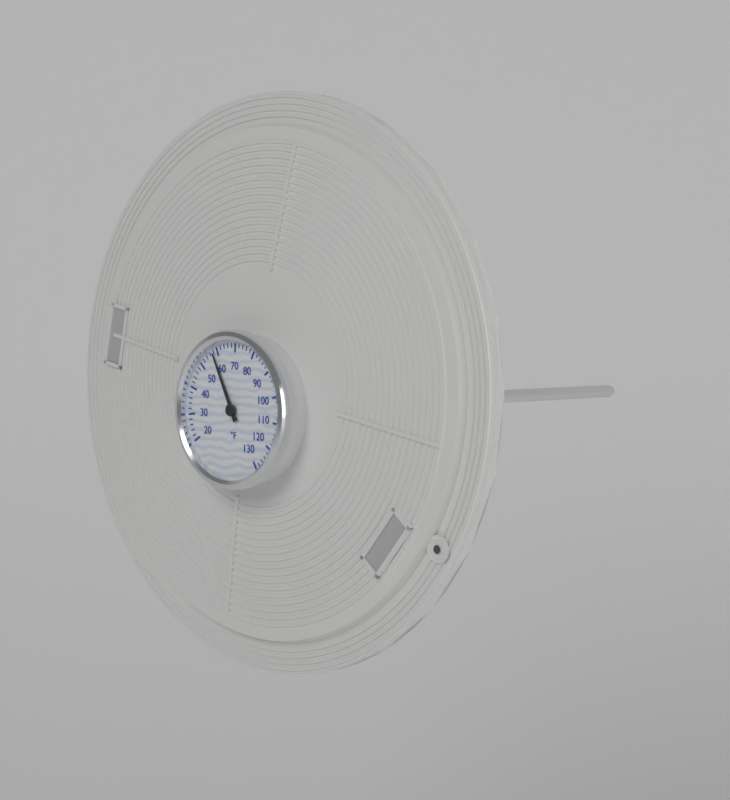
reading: 58 °F
